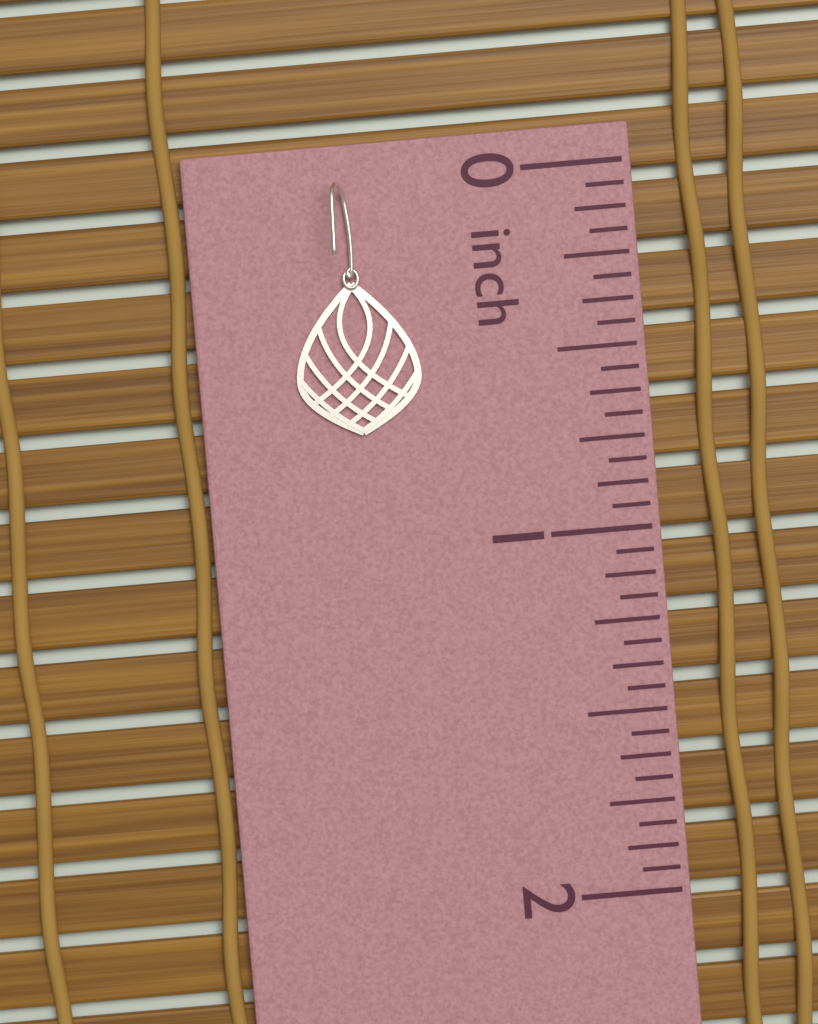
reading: 0.6875 inch
